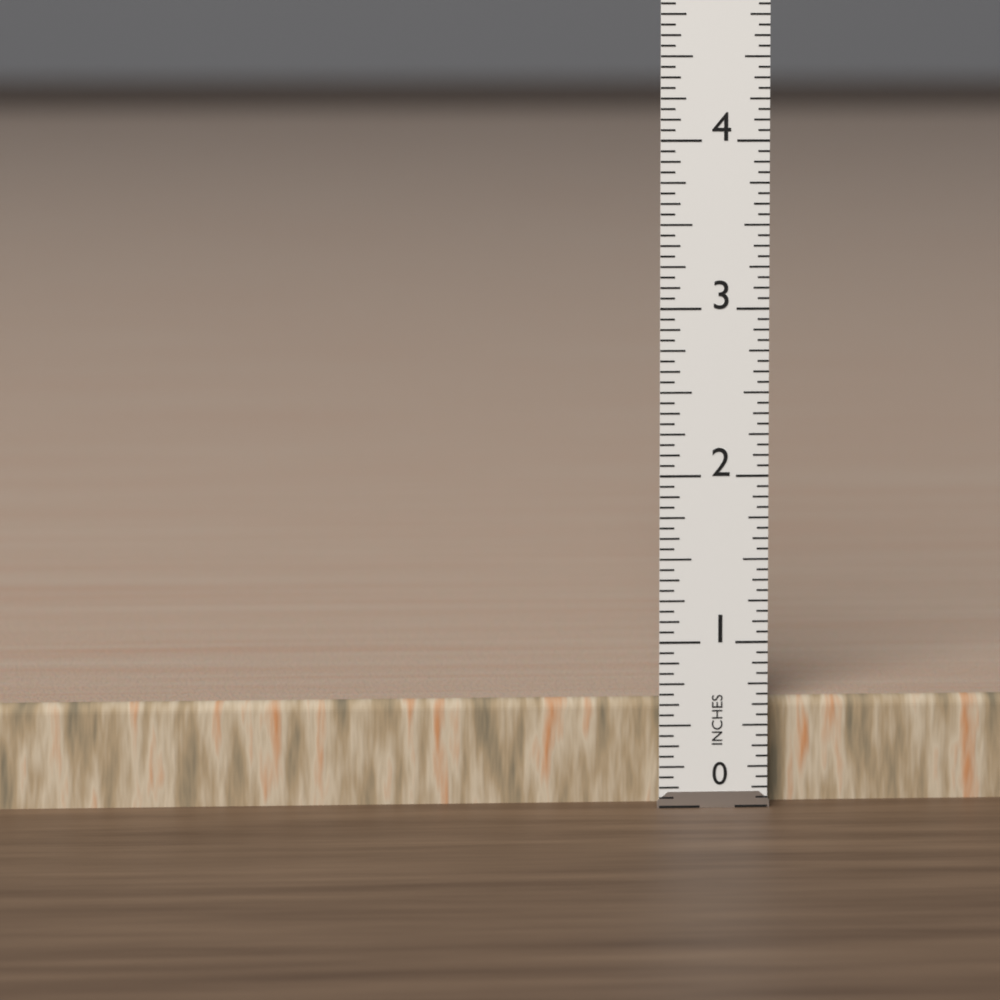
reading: 0.6250 in
